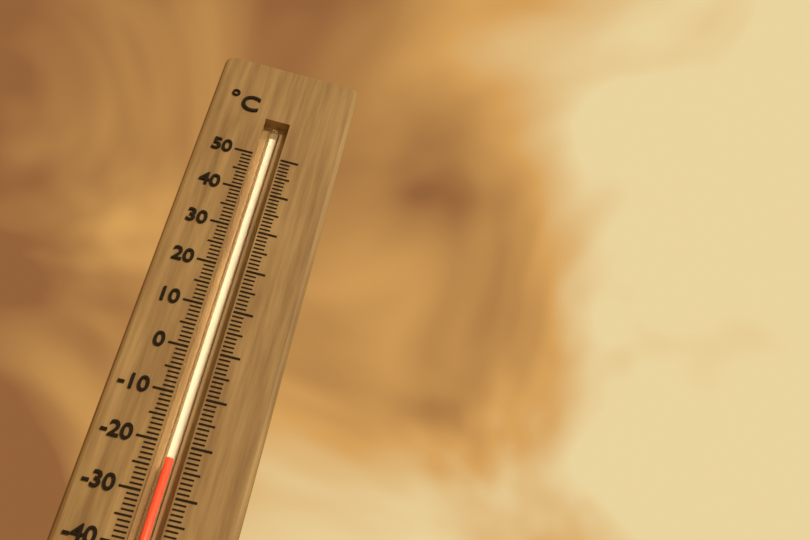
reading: -23 °C
